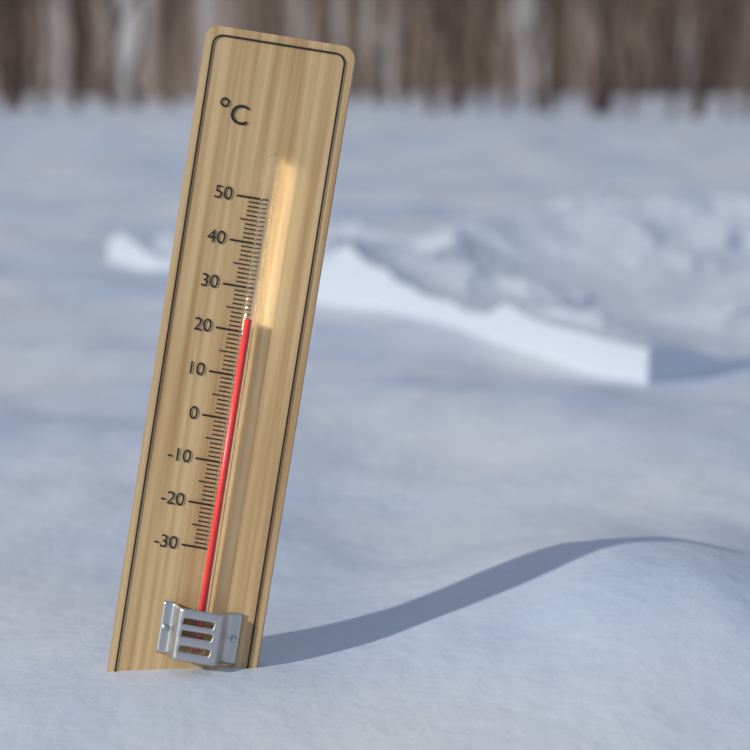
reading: 23 °C
